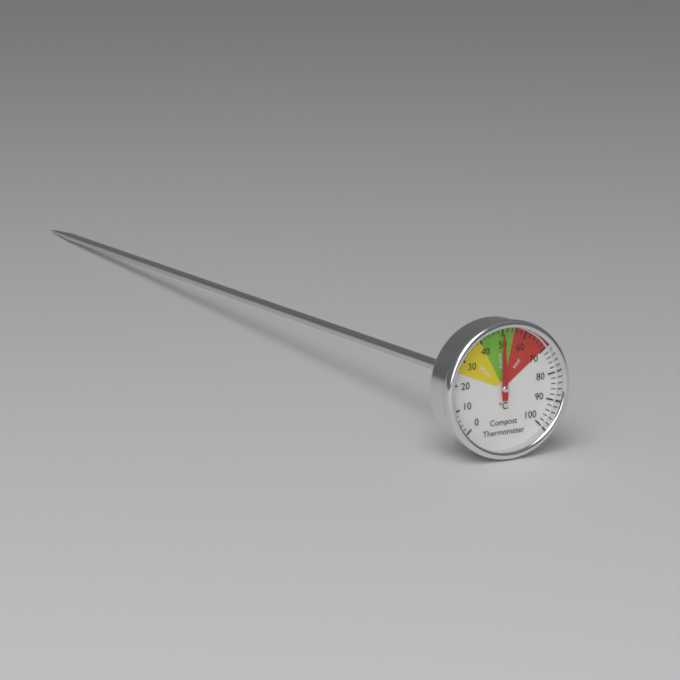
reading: 50 °C
